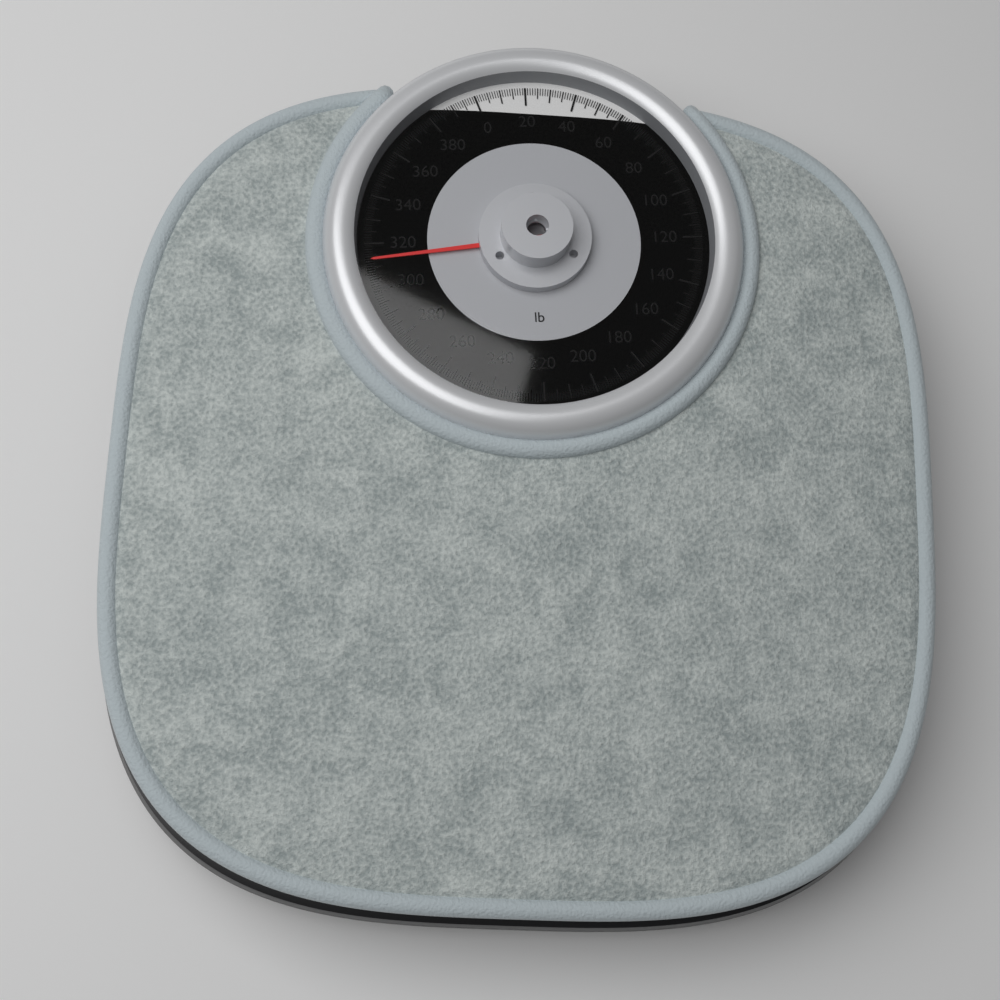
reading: 313 lb
